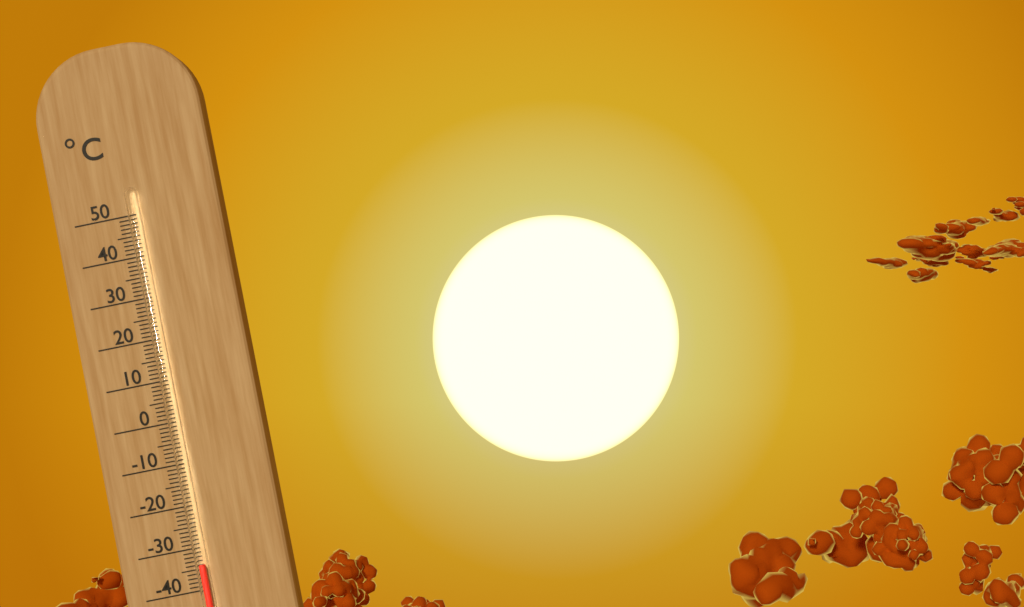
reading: -34 °C
